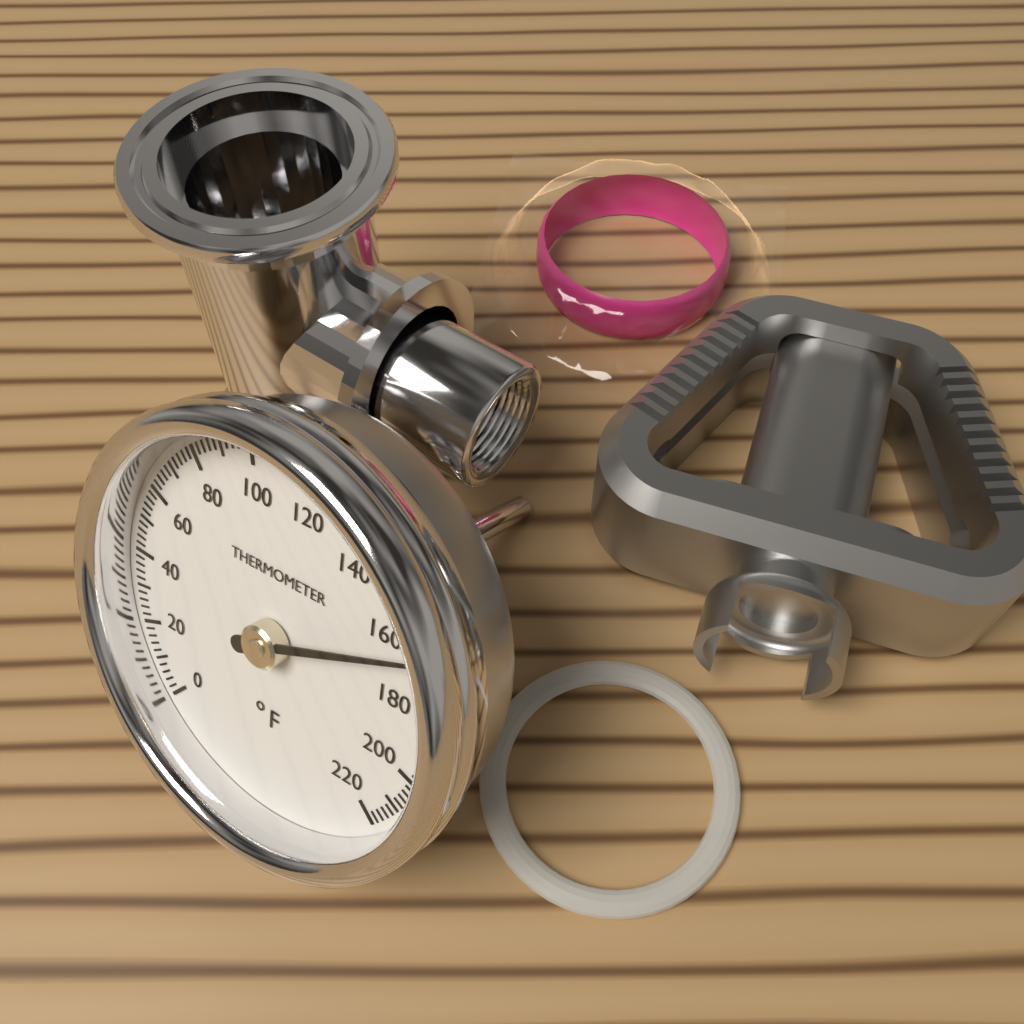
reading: 166 °F
